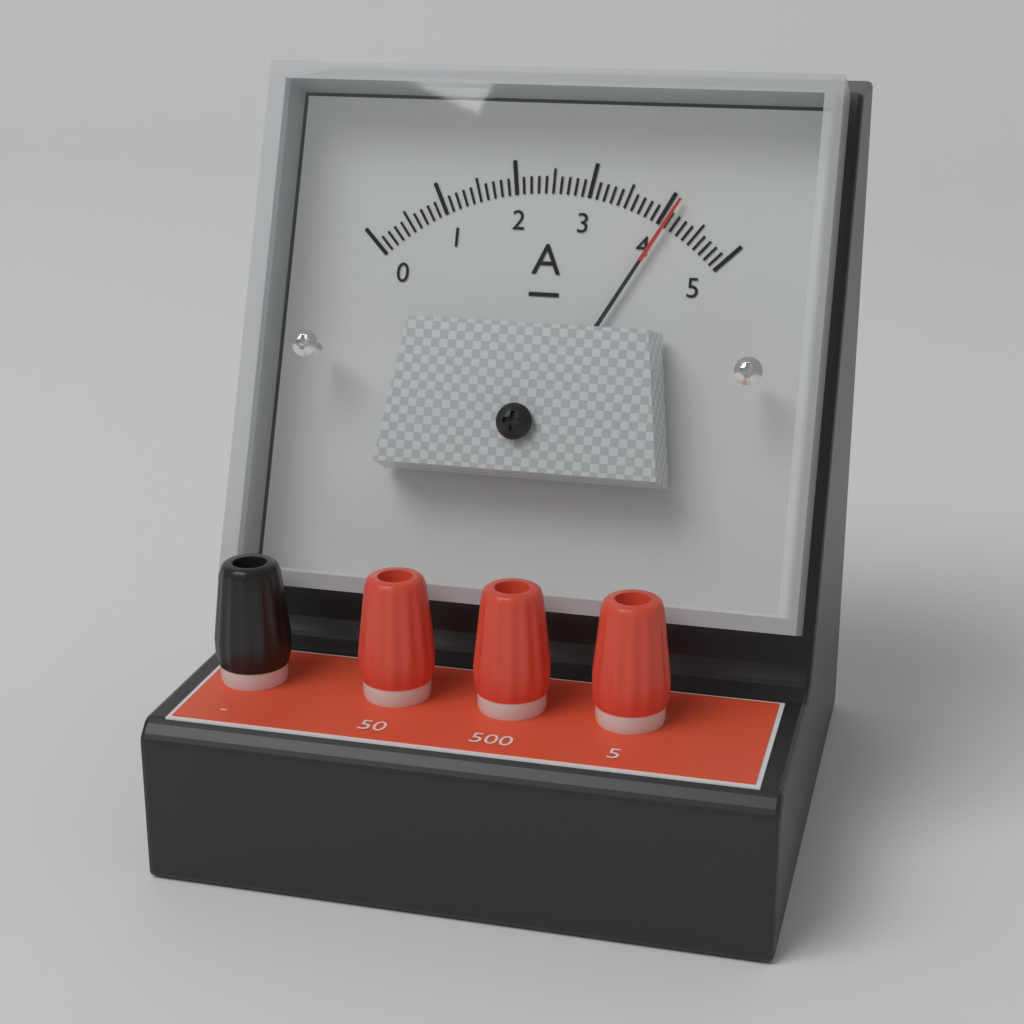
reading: 4.1 A
